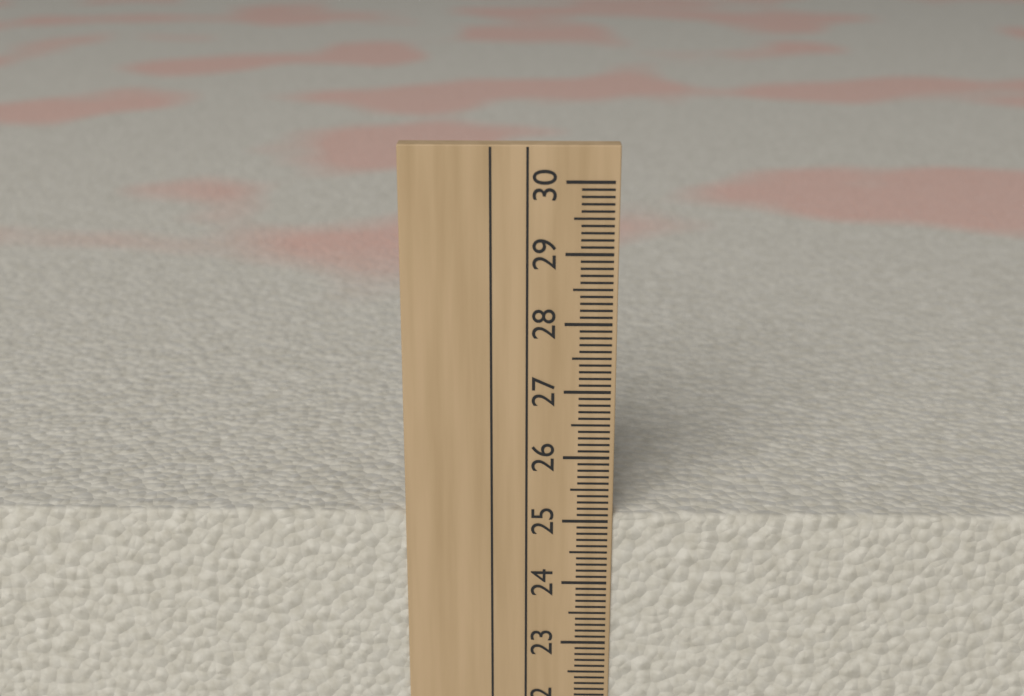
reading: 25.1 cm
